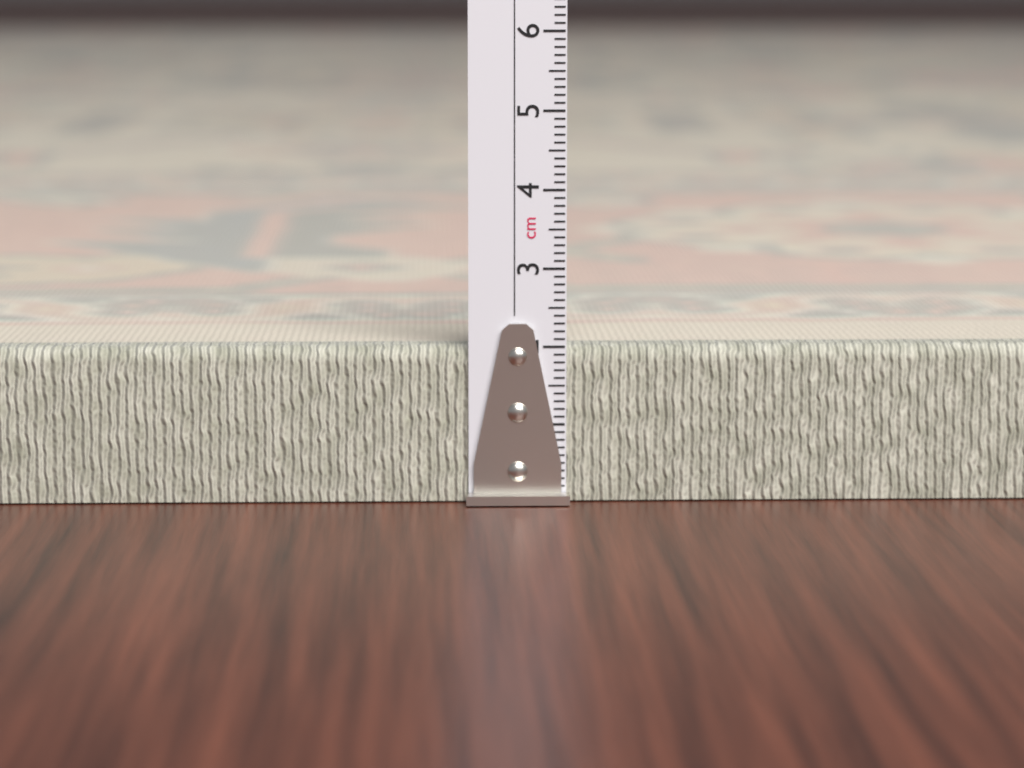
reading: 2.0 cm
